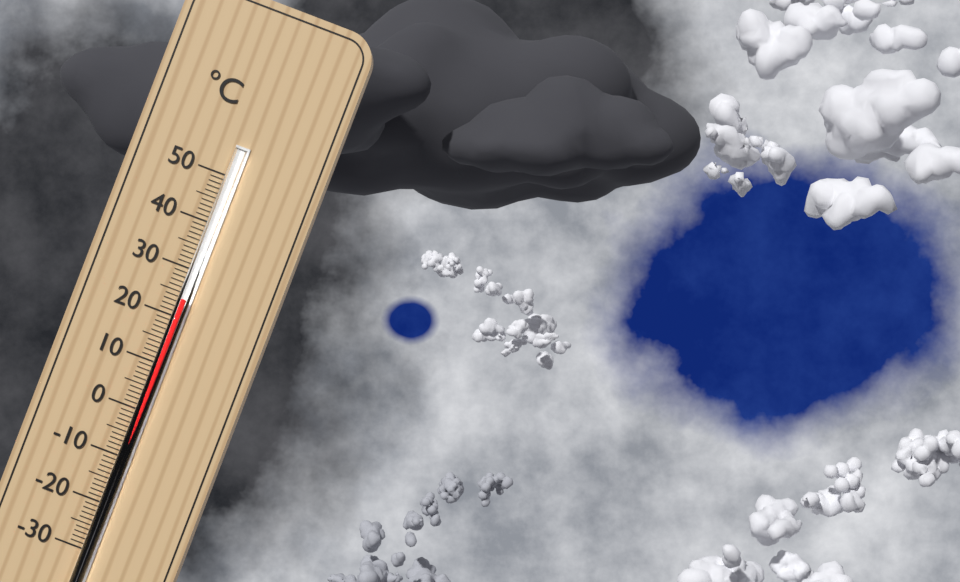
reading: 24 °C
